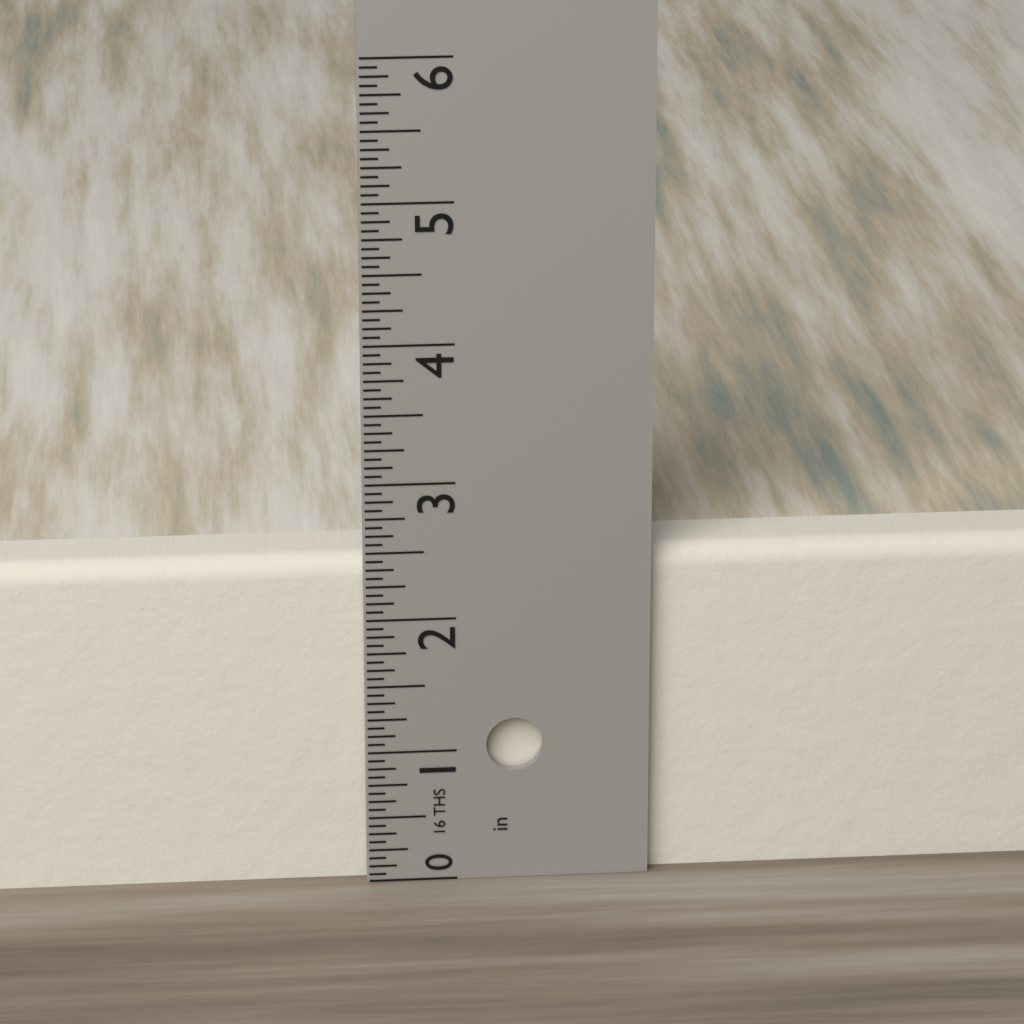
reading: 2.4375 in
